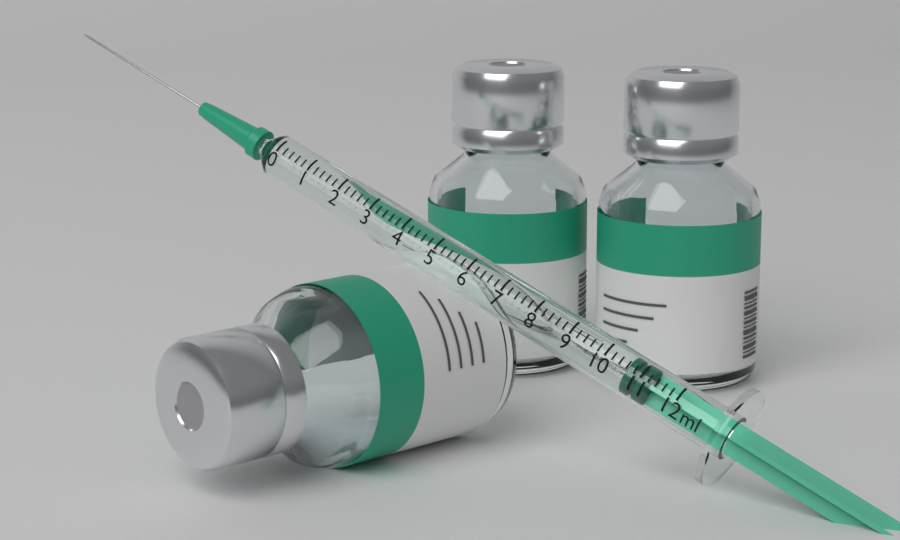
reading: 10.6 ml
